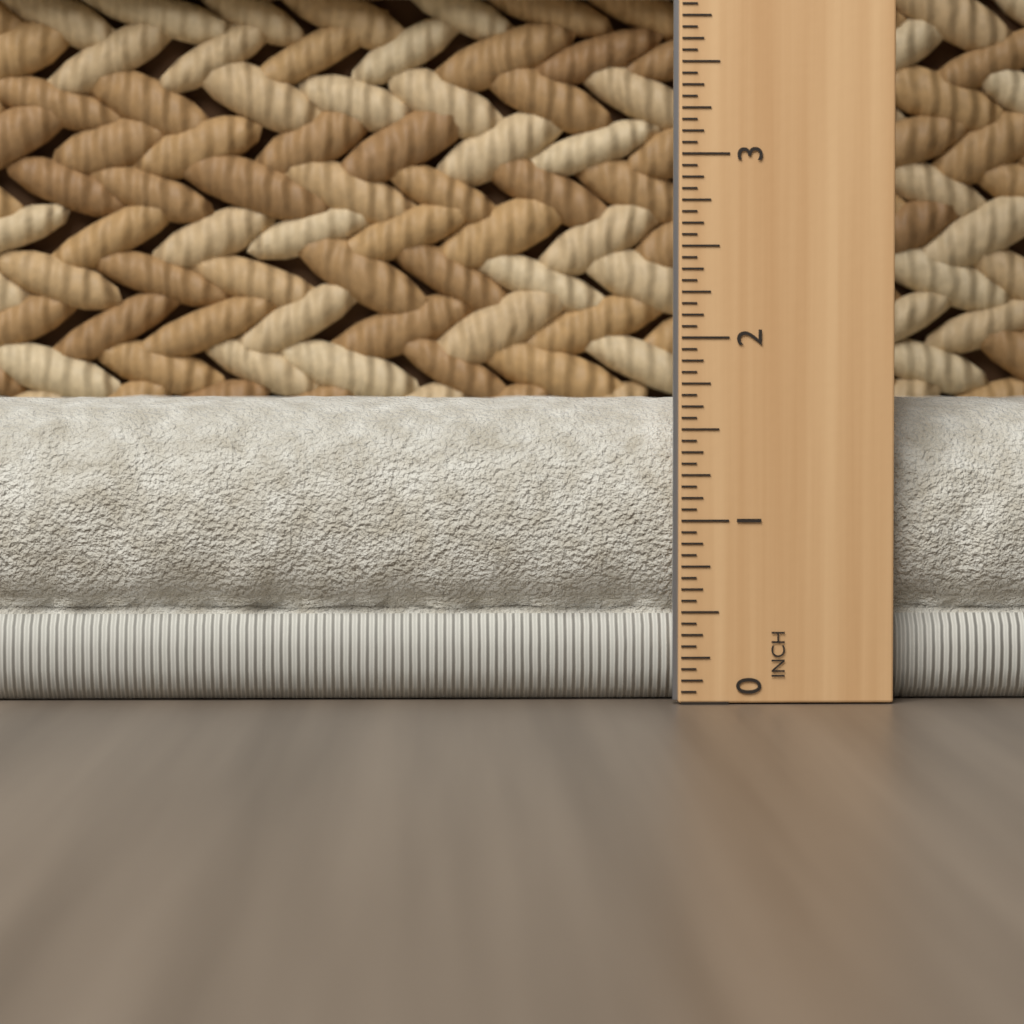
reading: 1.6875 in
